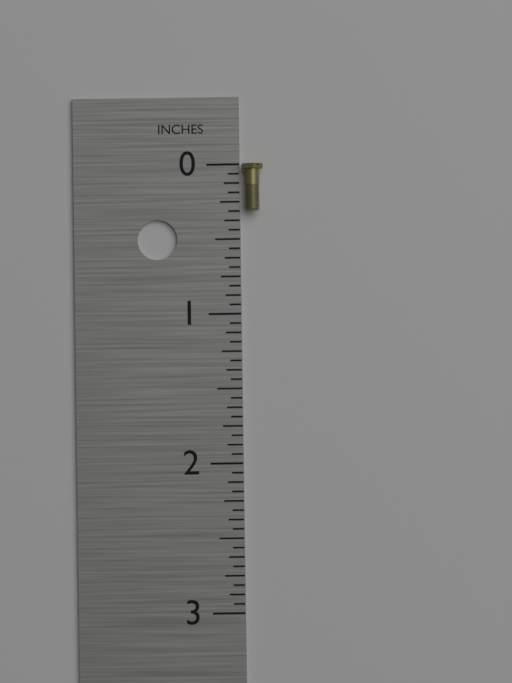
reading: 0.3125 in
